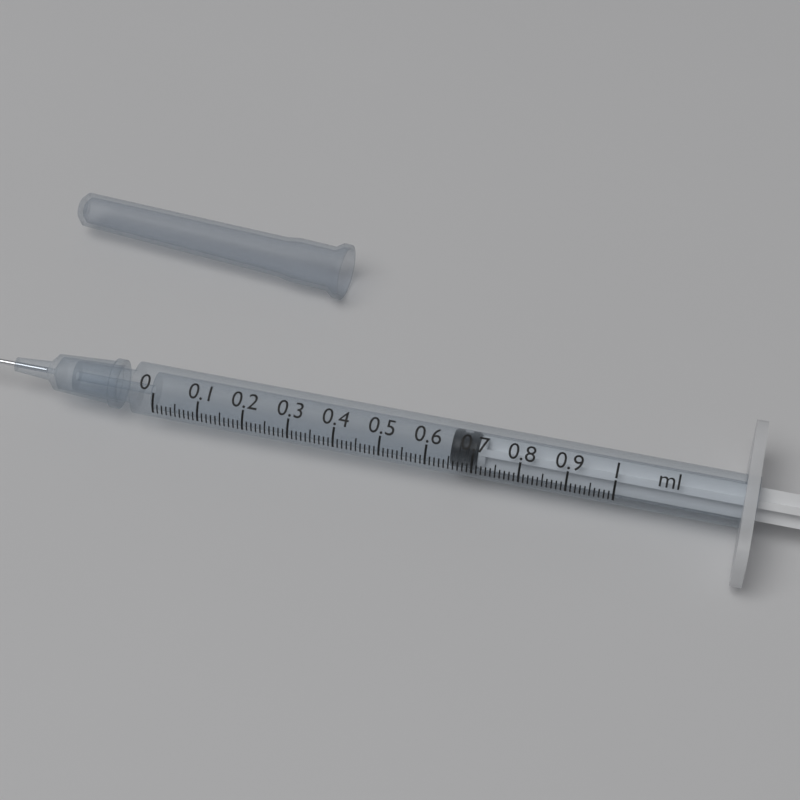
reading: 0.65 ml
